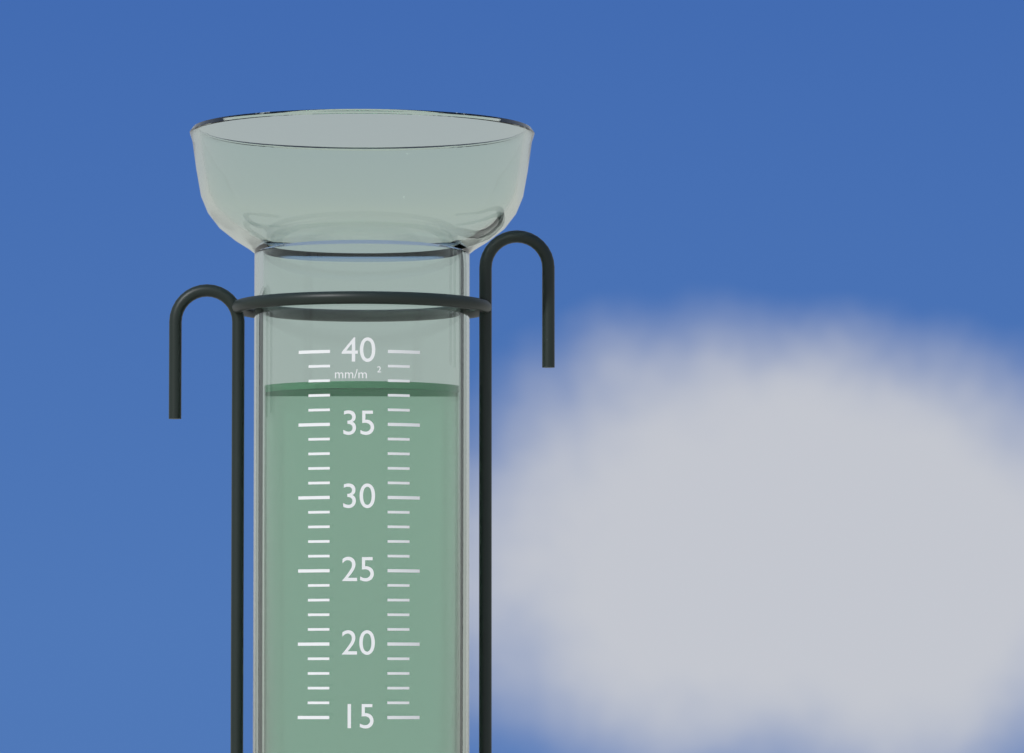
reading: 38 mm/m²
